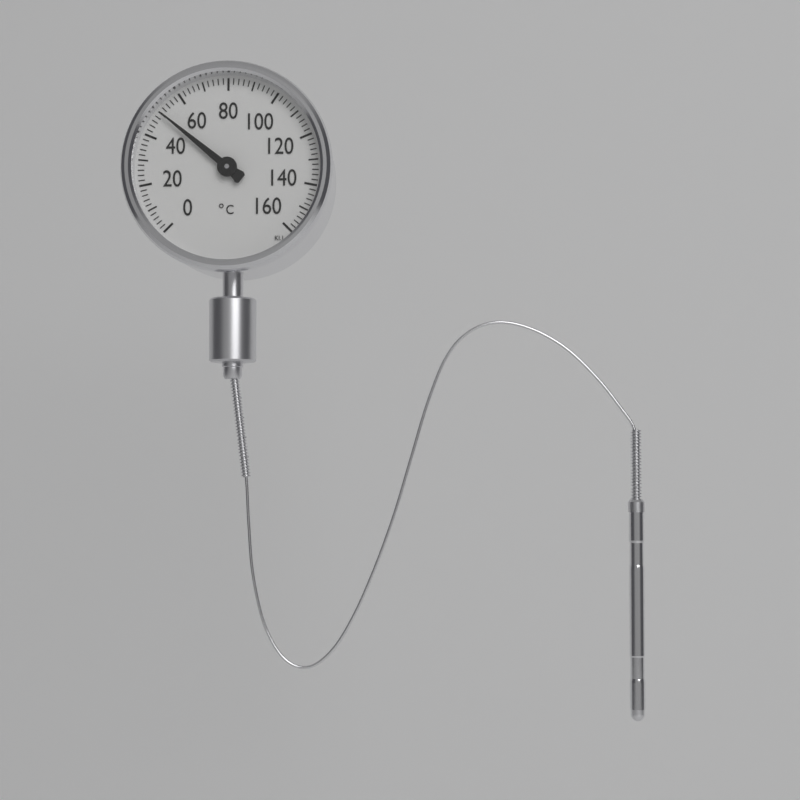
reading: 50 °C
